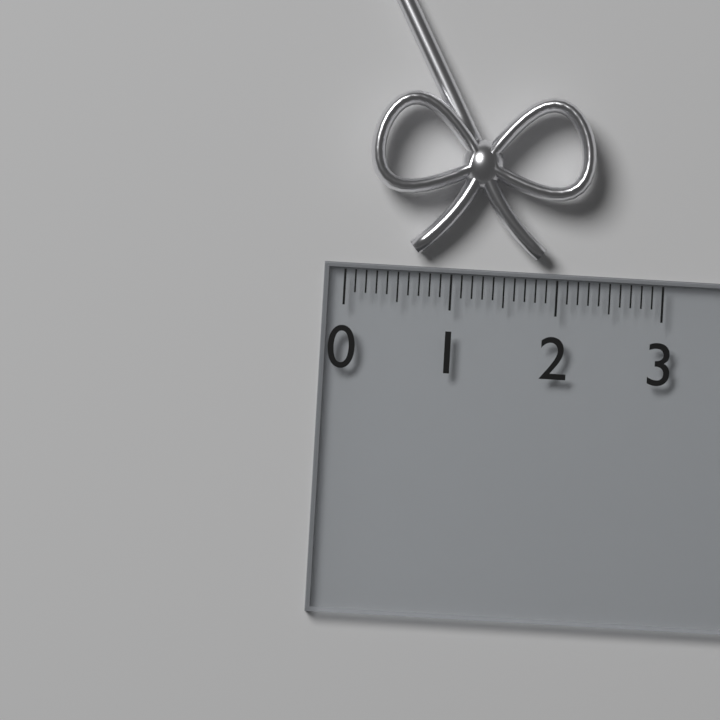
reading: 2.3 (no unit)
